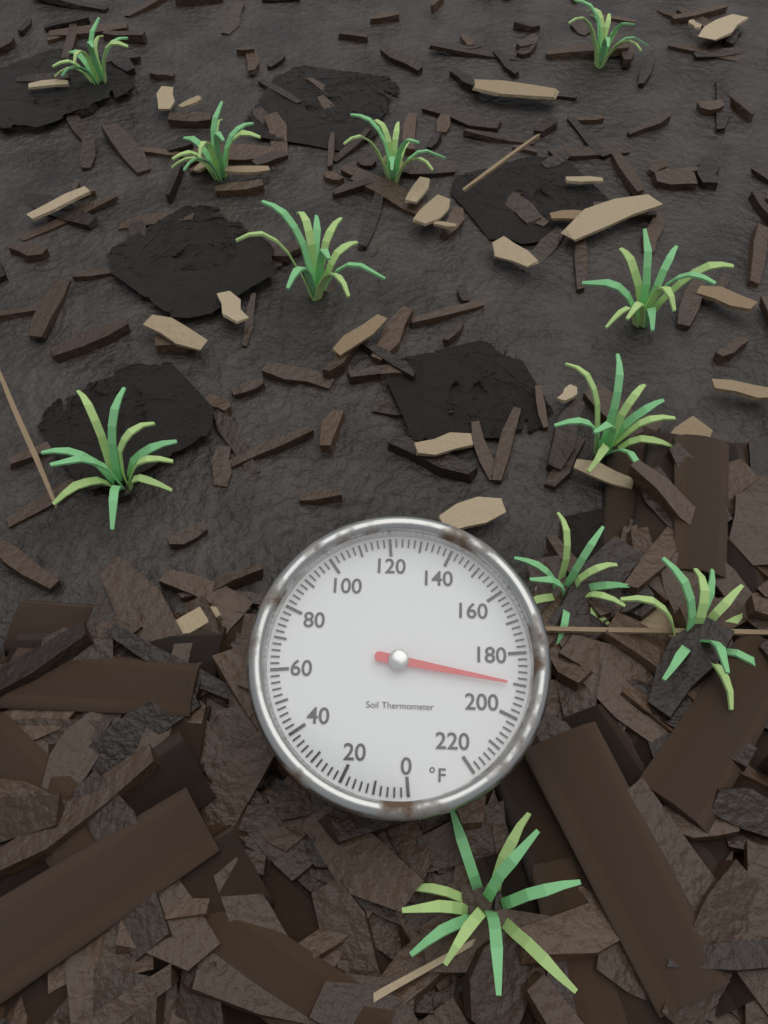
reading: 190 °F
